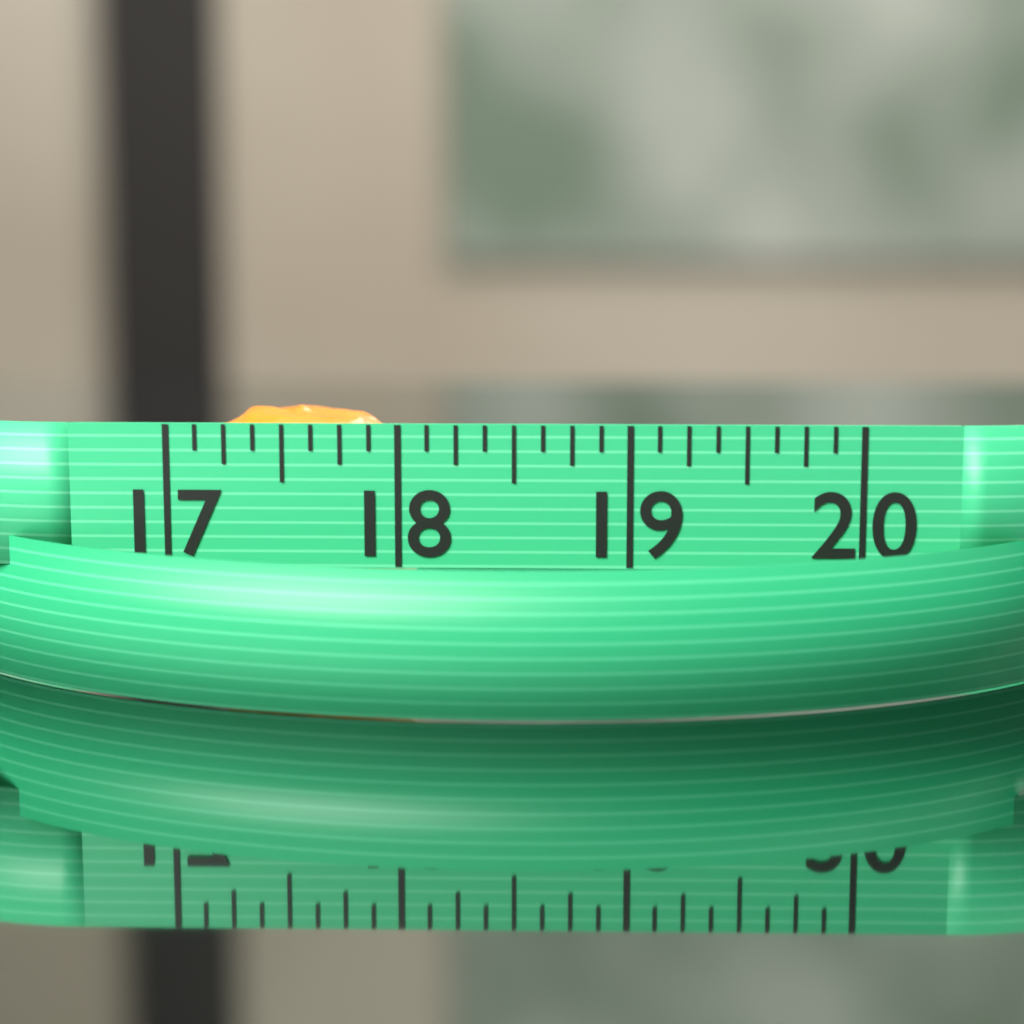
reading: 18.125 (no unit)
